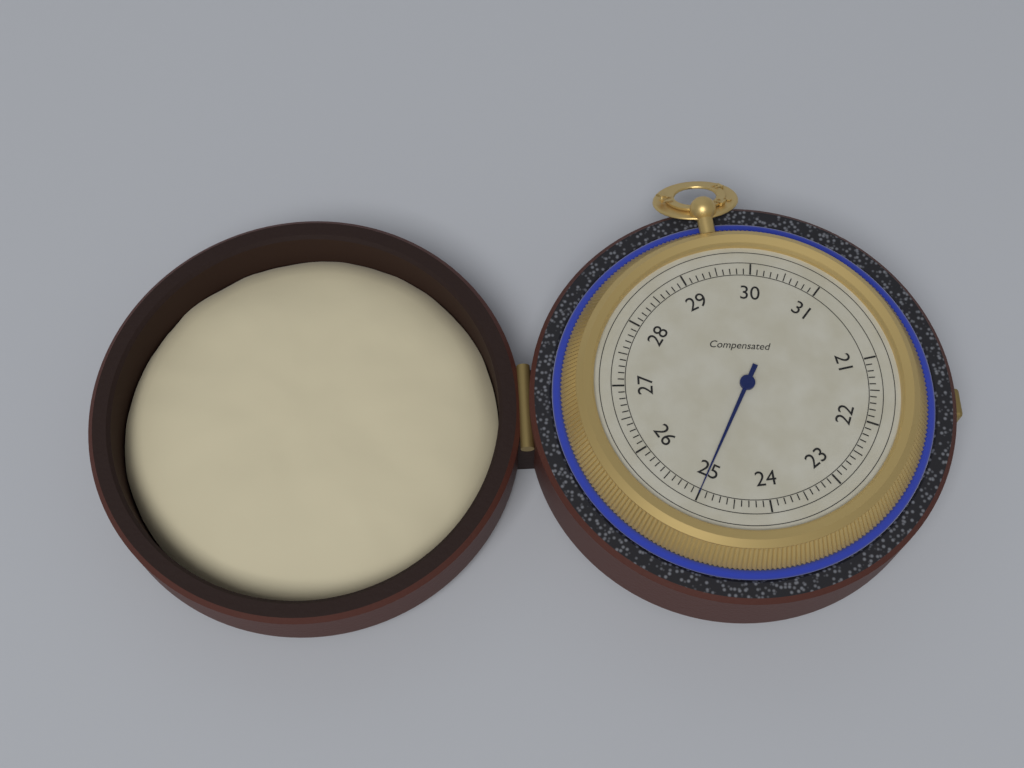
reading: 25.0 (no unit)
